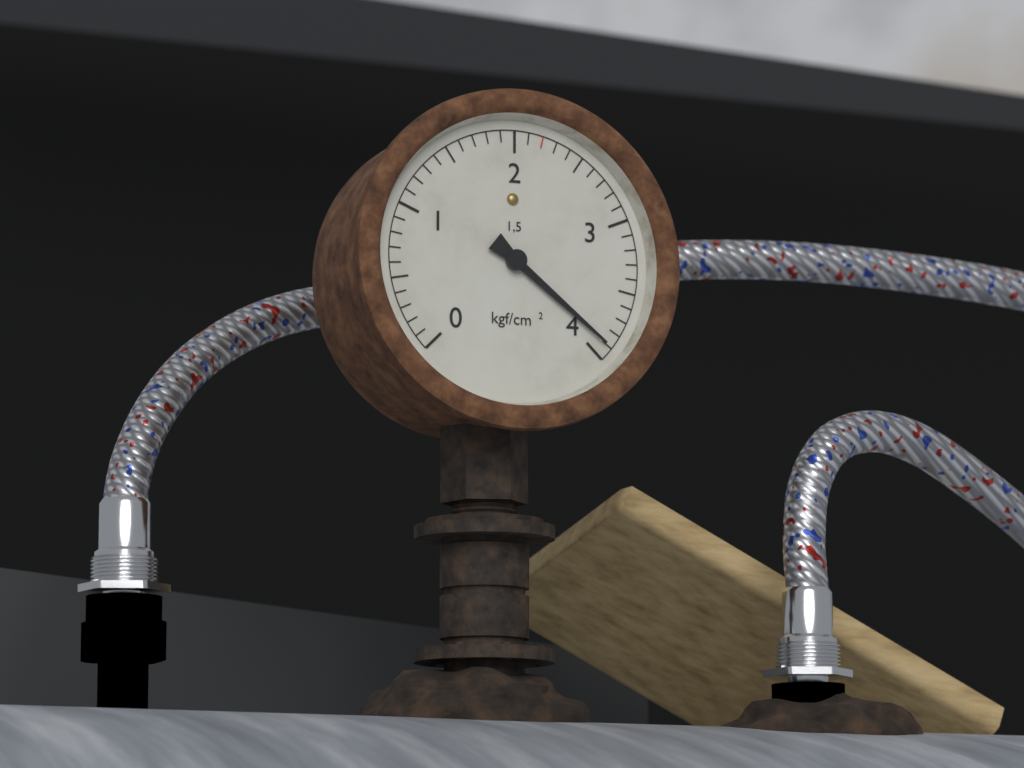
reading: 3.9 kgf/cm²
